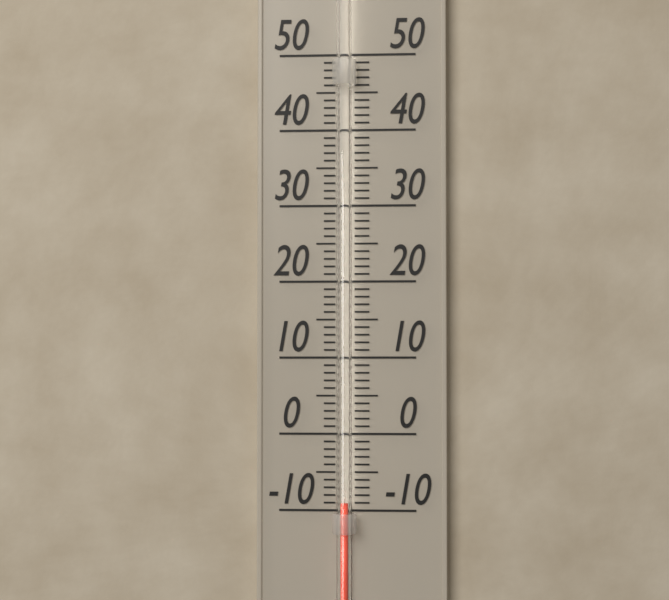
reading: -9 (no unit)
